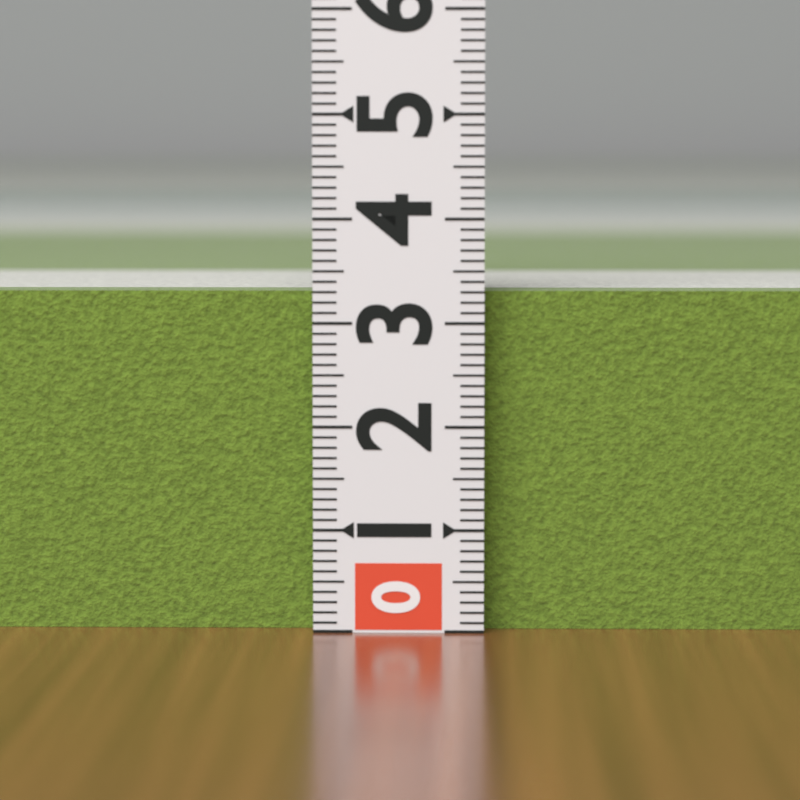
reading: 3.3 (no unit)
